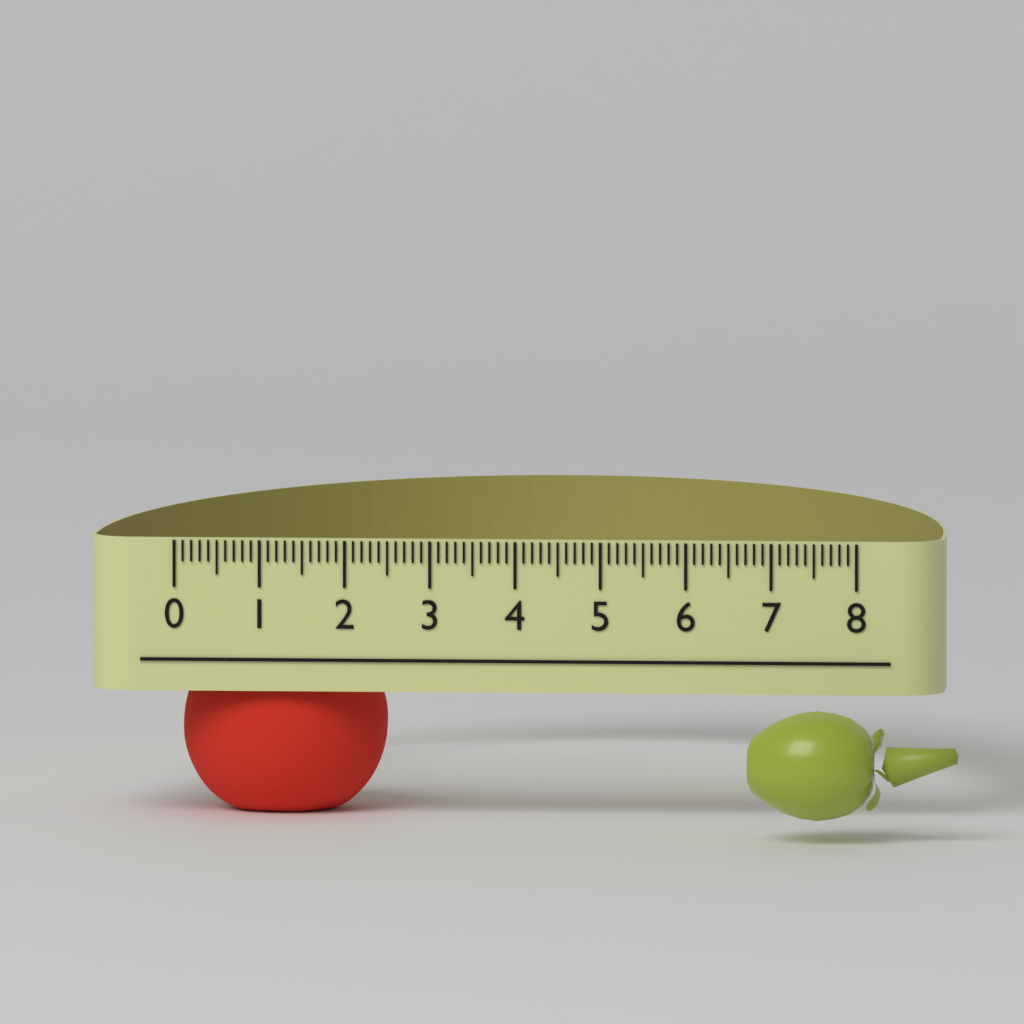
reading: 2.4 (no unit)
